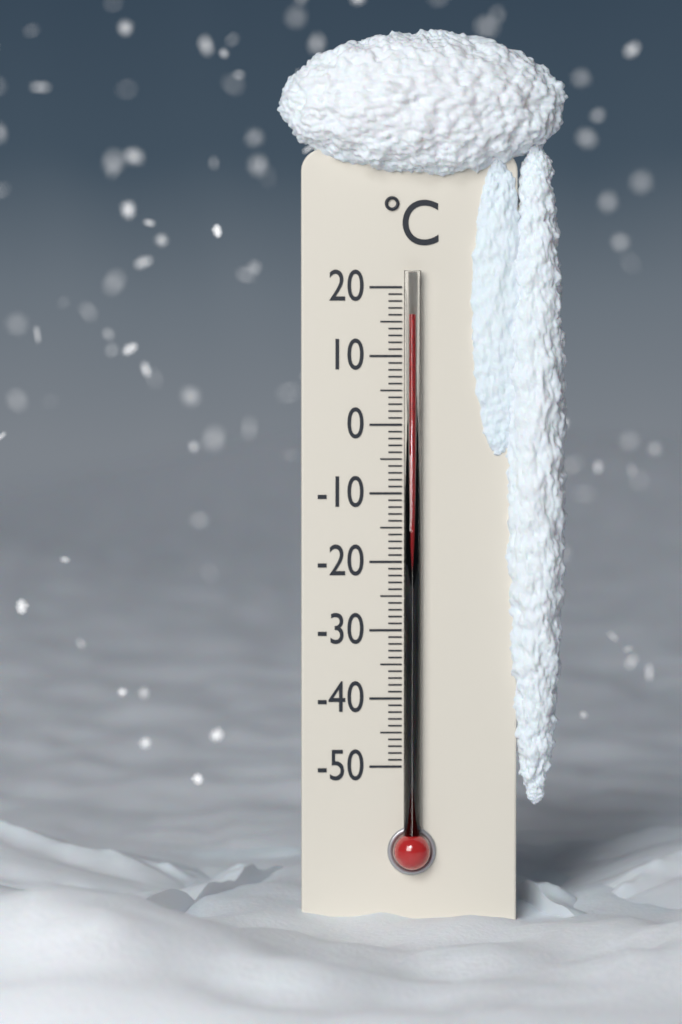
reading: 16 °C
